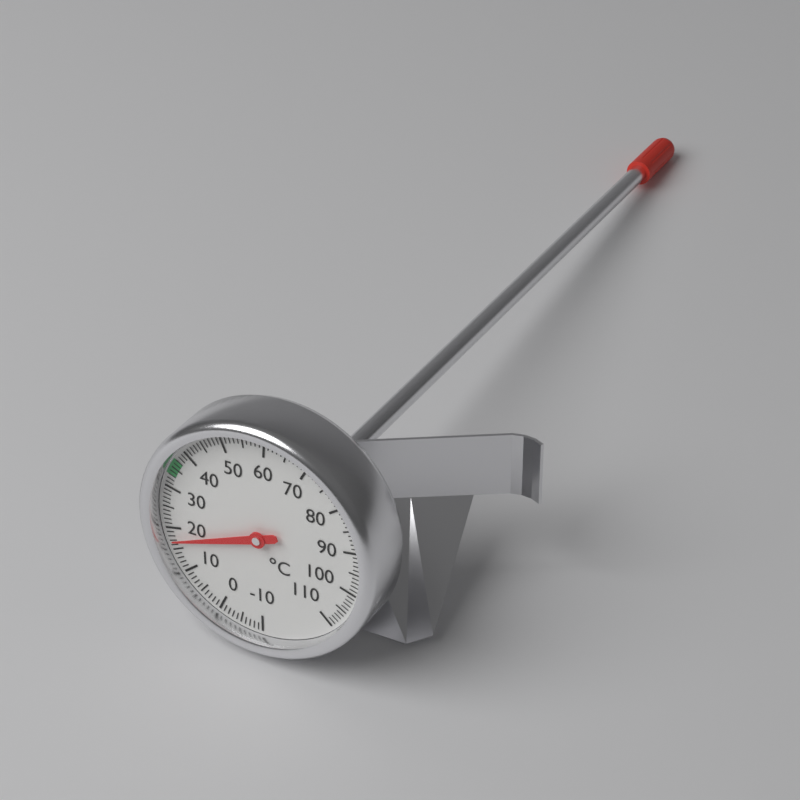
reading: 17 °C
